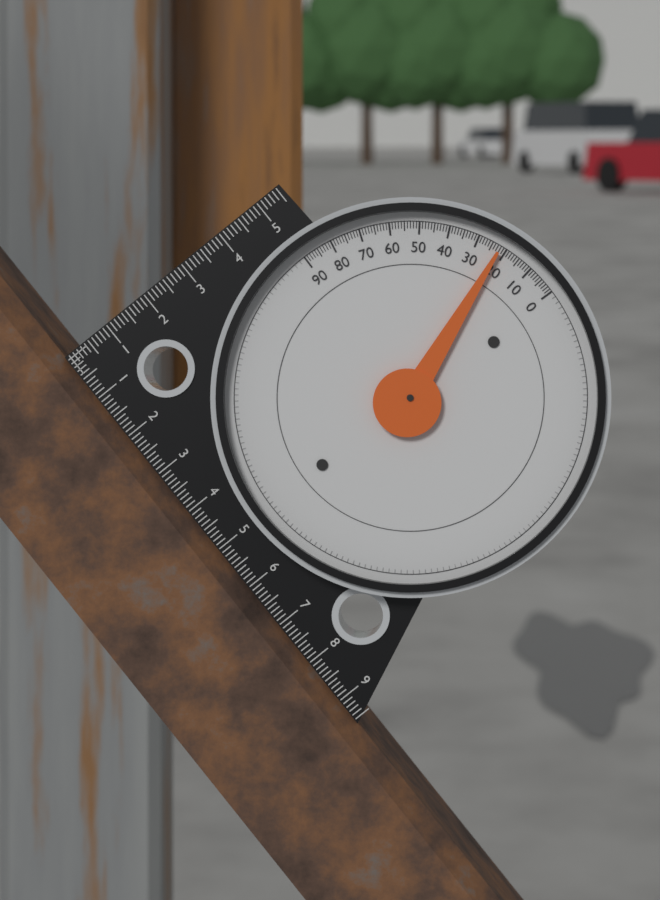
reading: 22 (no unit)
